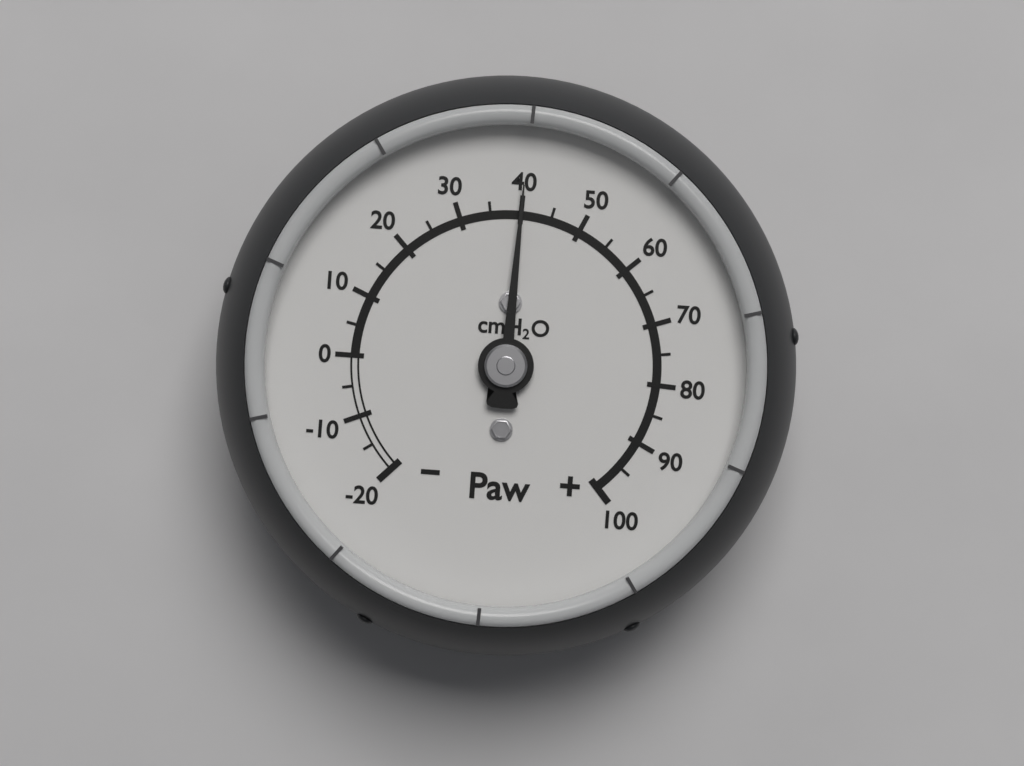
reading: 40 cmH2O
